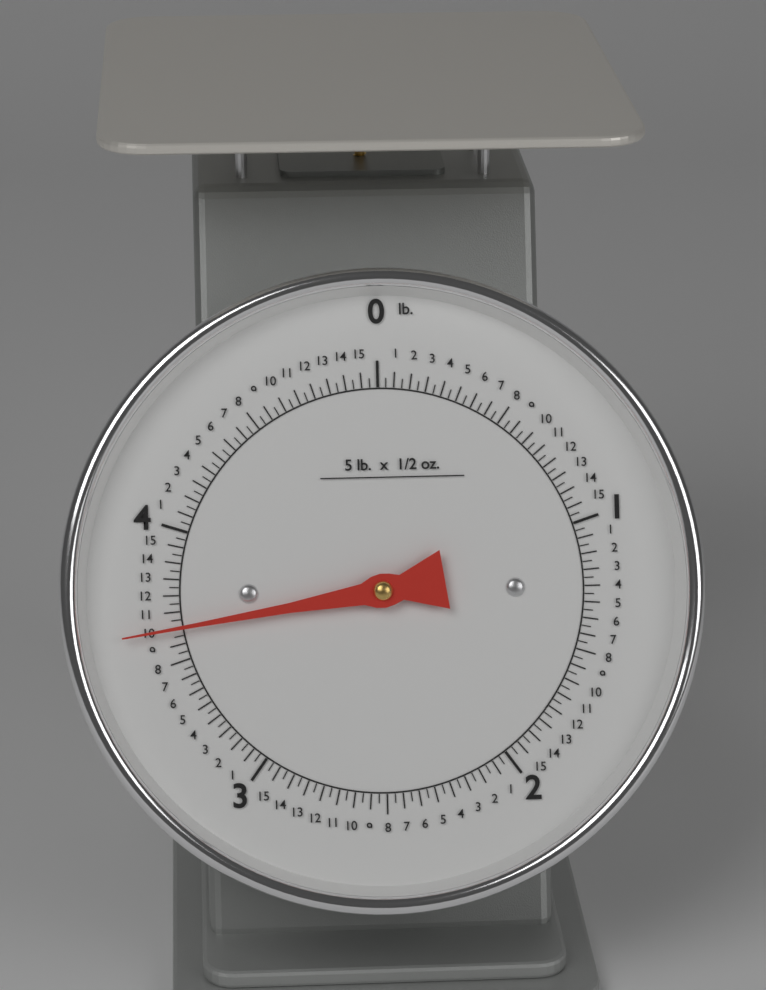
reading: 3.62500 lb
